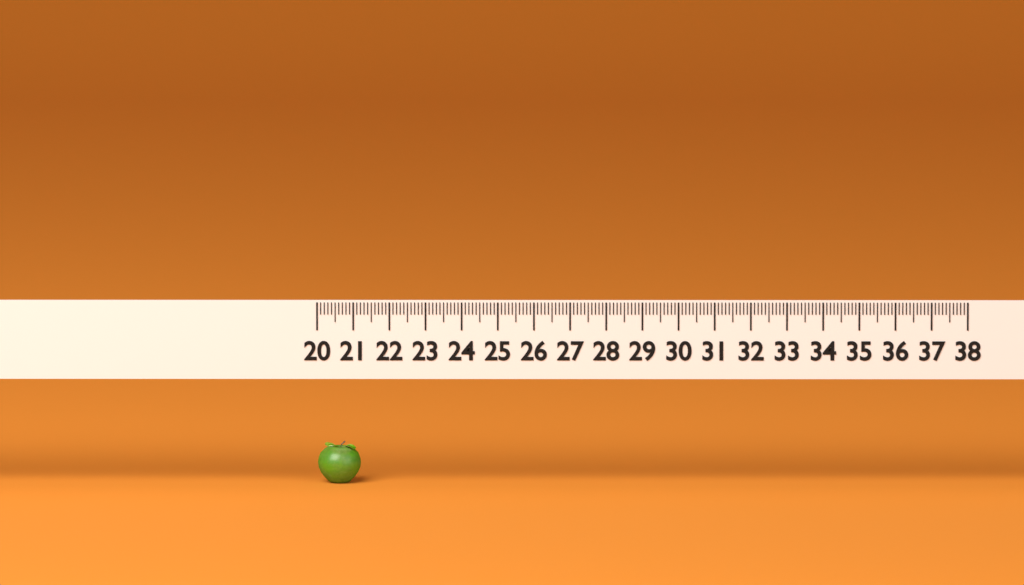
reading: 21.2 (no unit)
